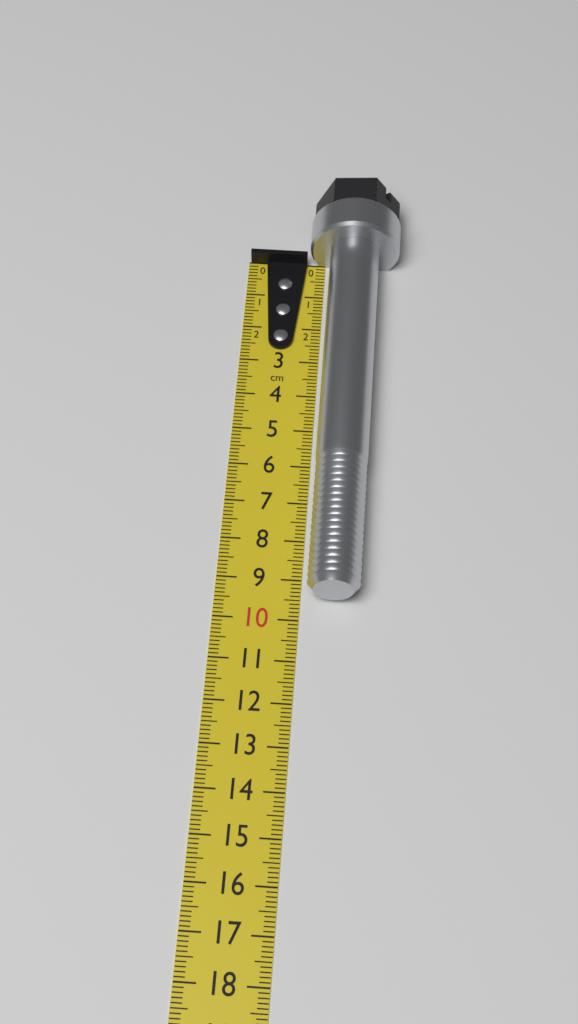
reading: 9.5 cm
